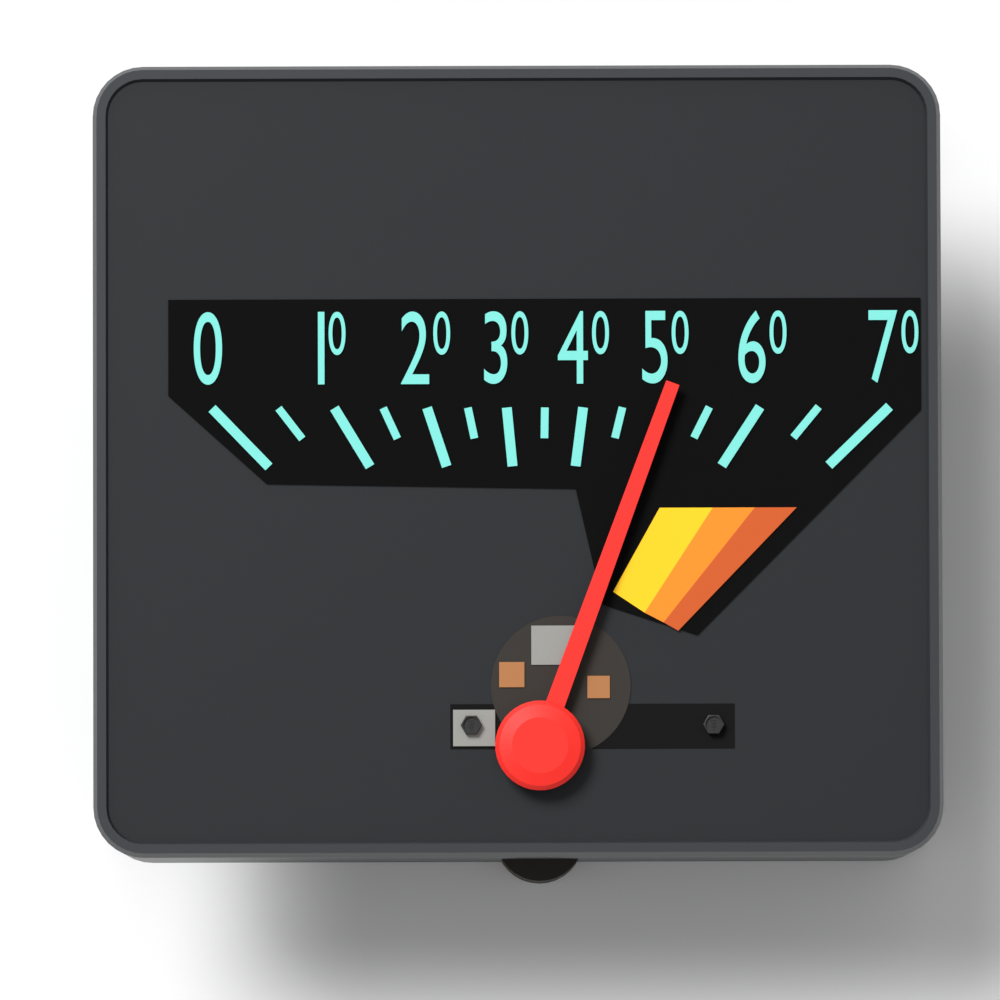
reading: 50 (no unit)
